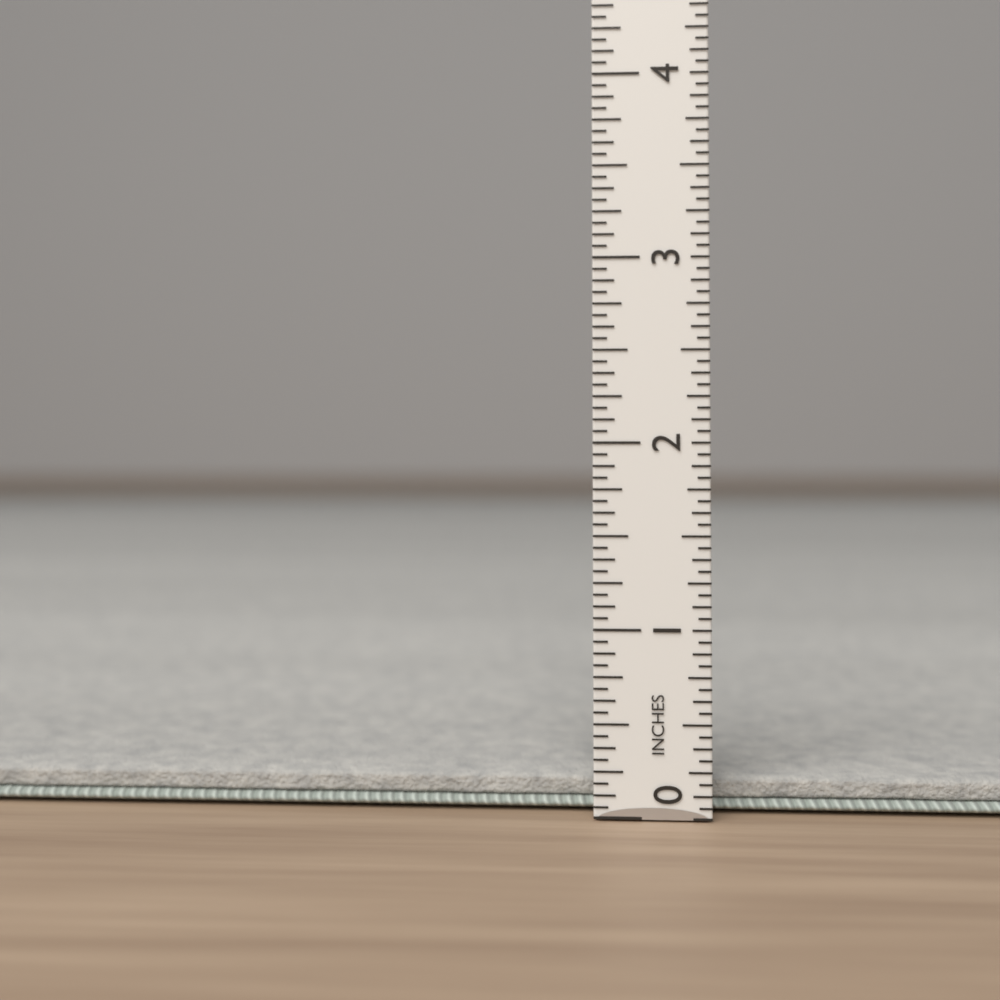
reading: 0.1875 in
